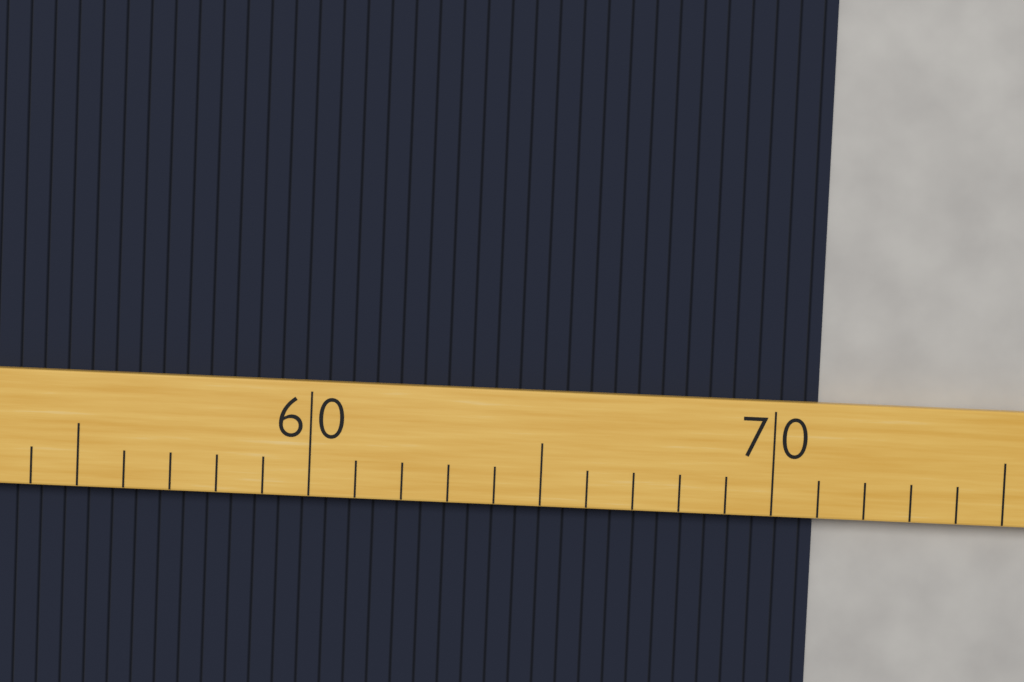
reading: 71 (no unit)
